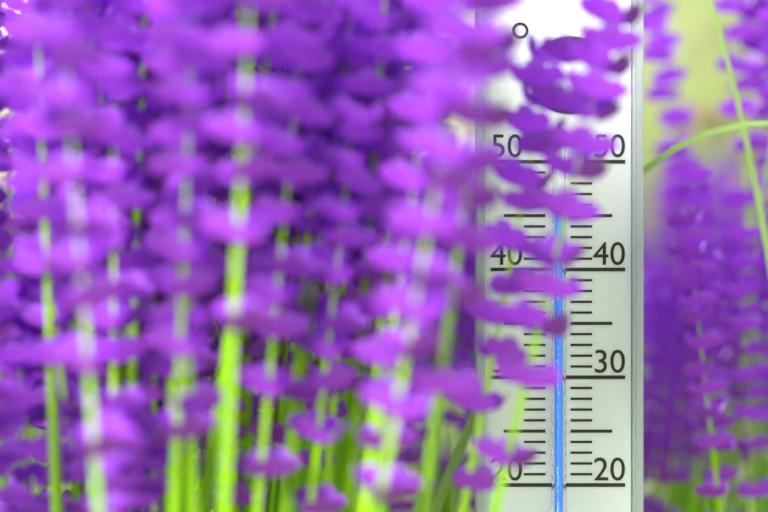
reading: 46 °C
